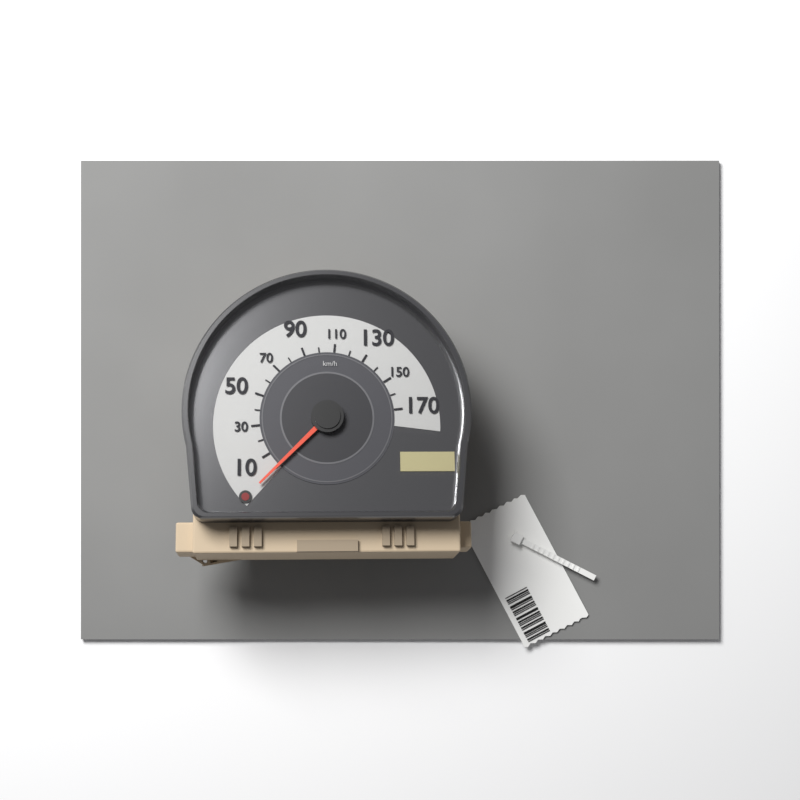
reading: 0 km/h
